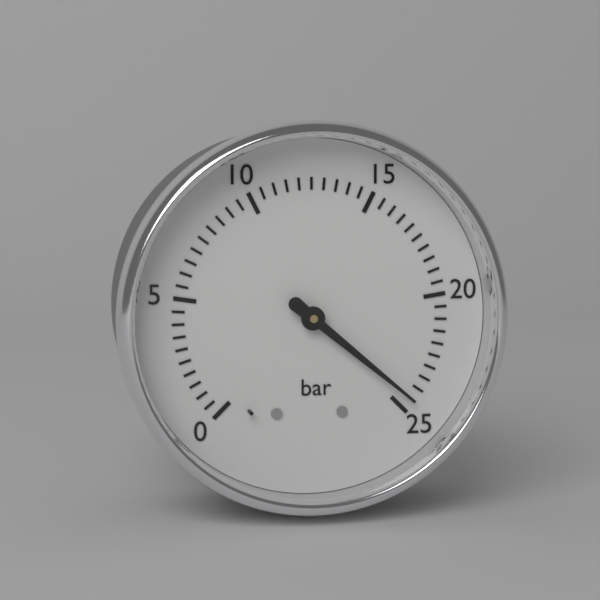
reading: 24.5 bar
